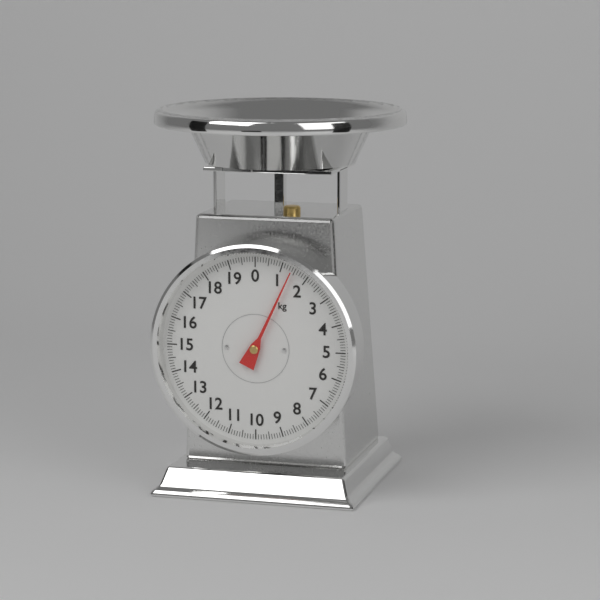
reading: 1.4 kg
